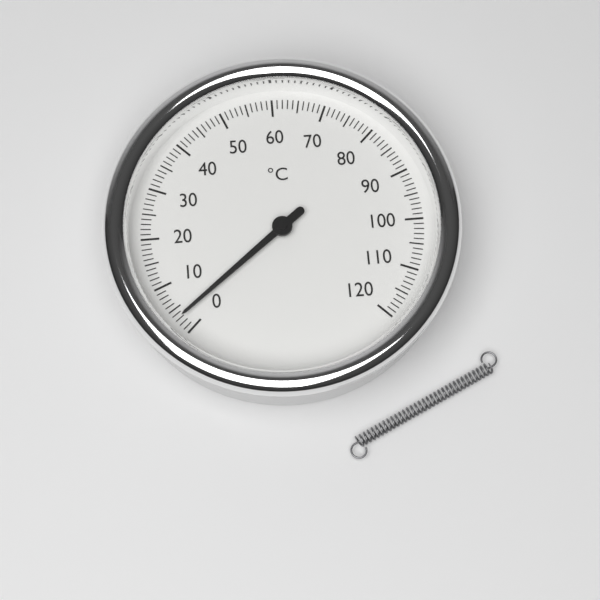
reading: 3 °C
